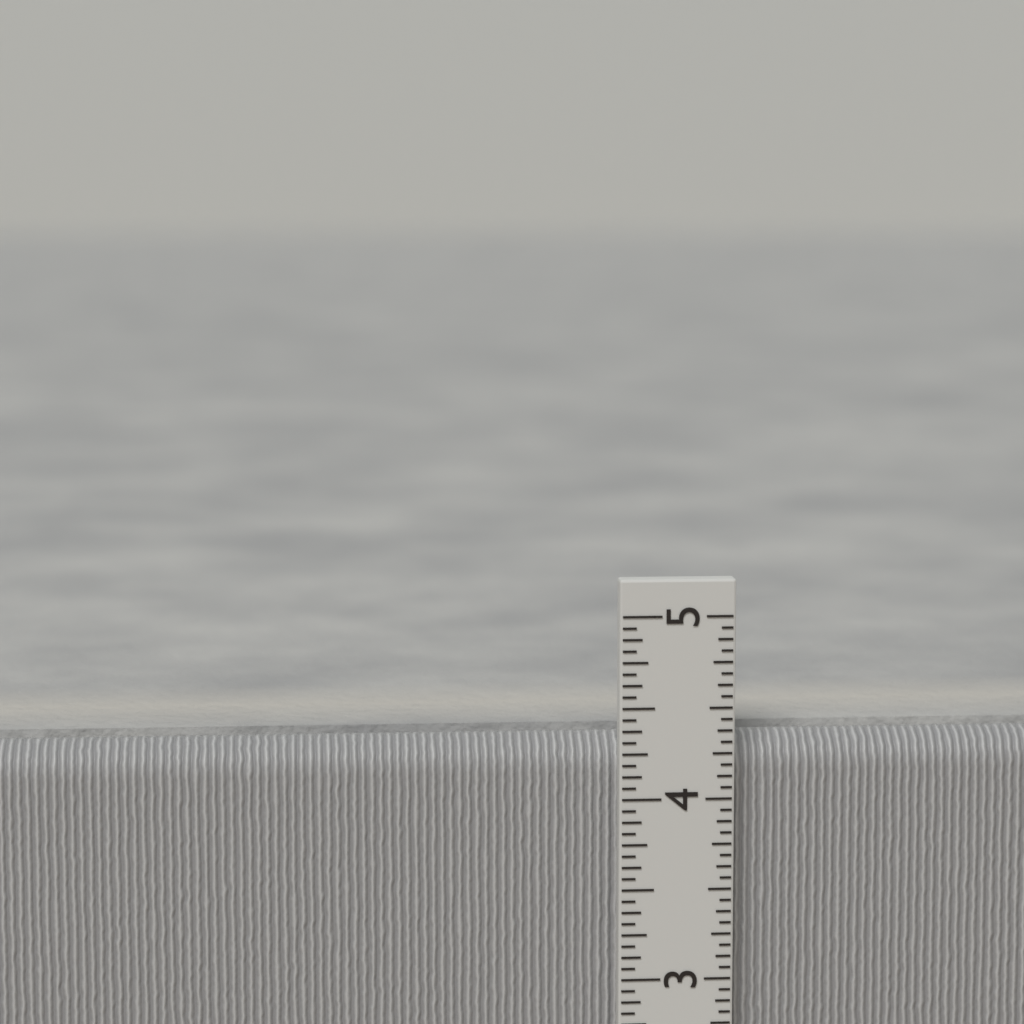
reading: 4.3125 in
